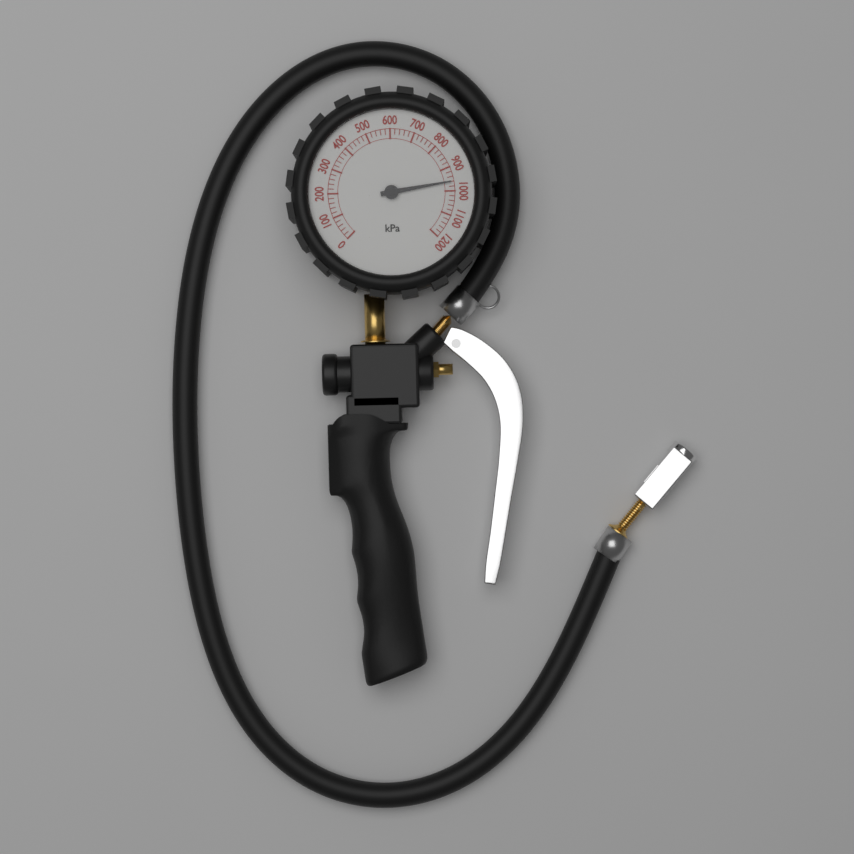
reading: 960 kPa
